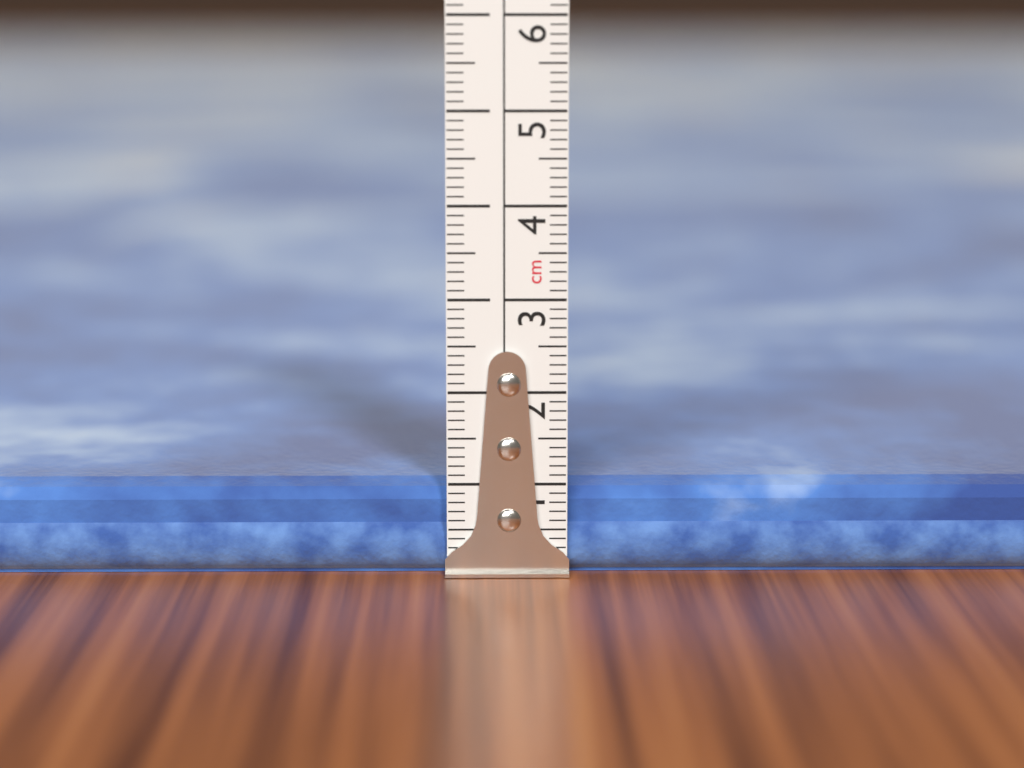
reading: 1.0 cm
